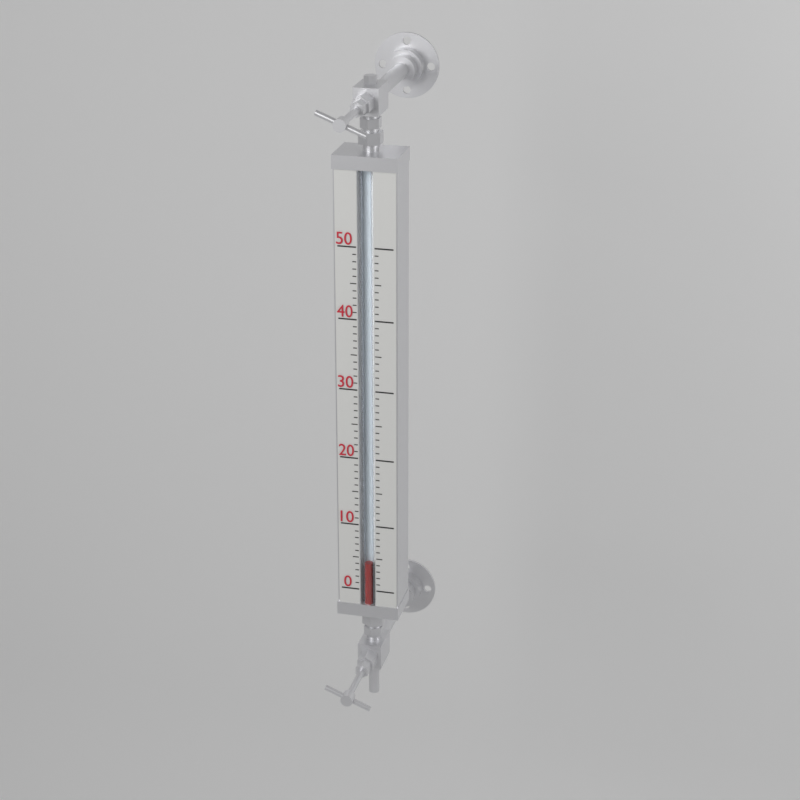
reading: 4 (no unit)
